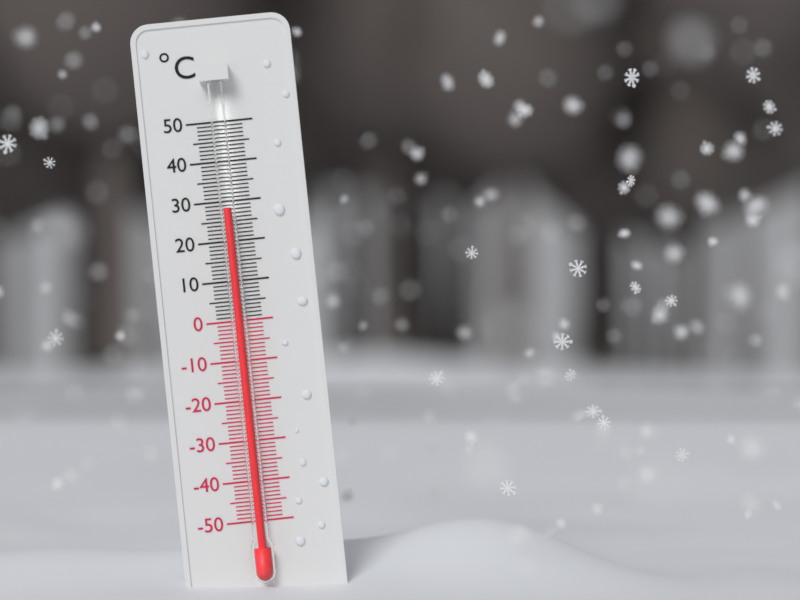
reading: 28 °C
